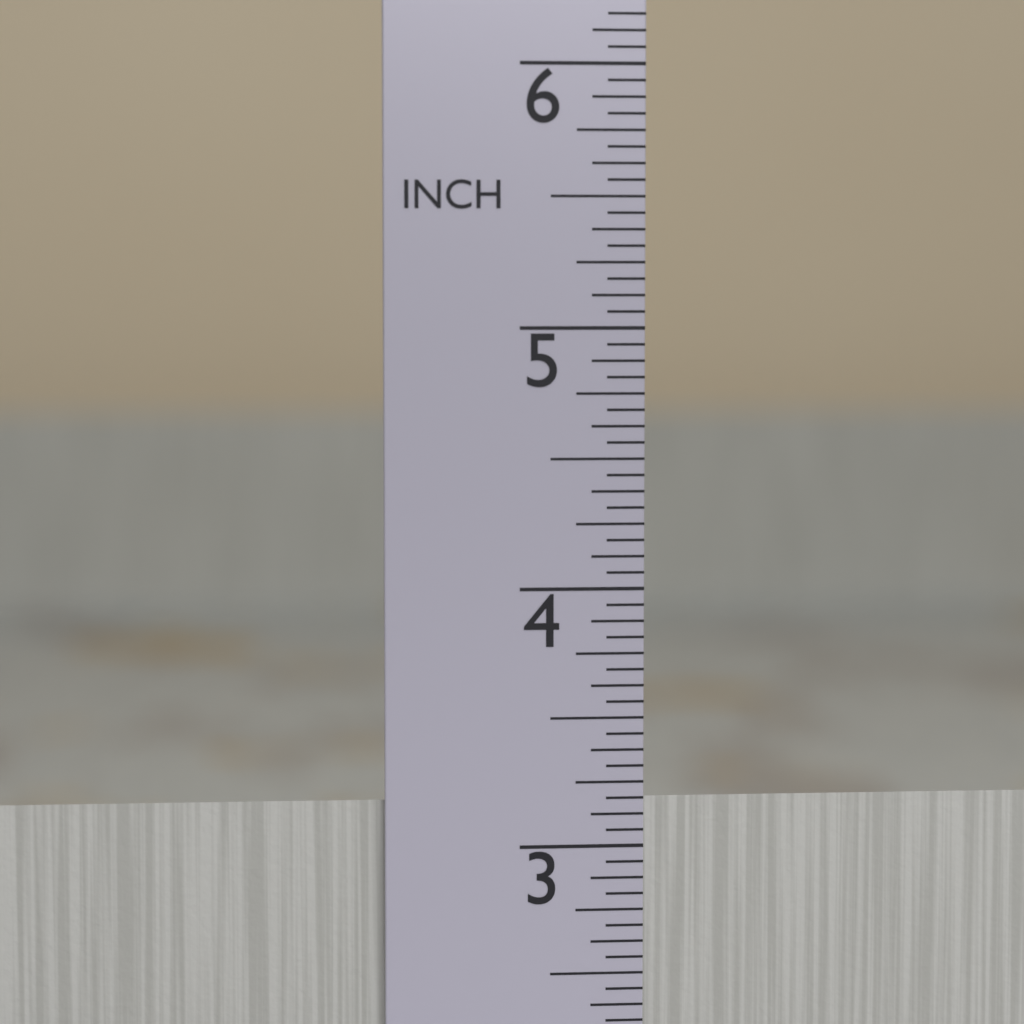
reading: 3.1875 in
